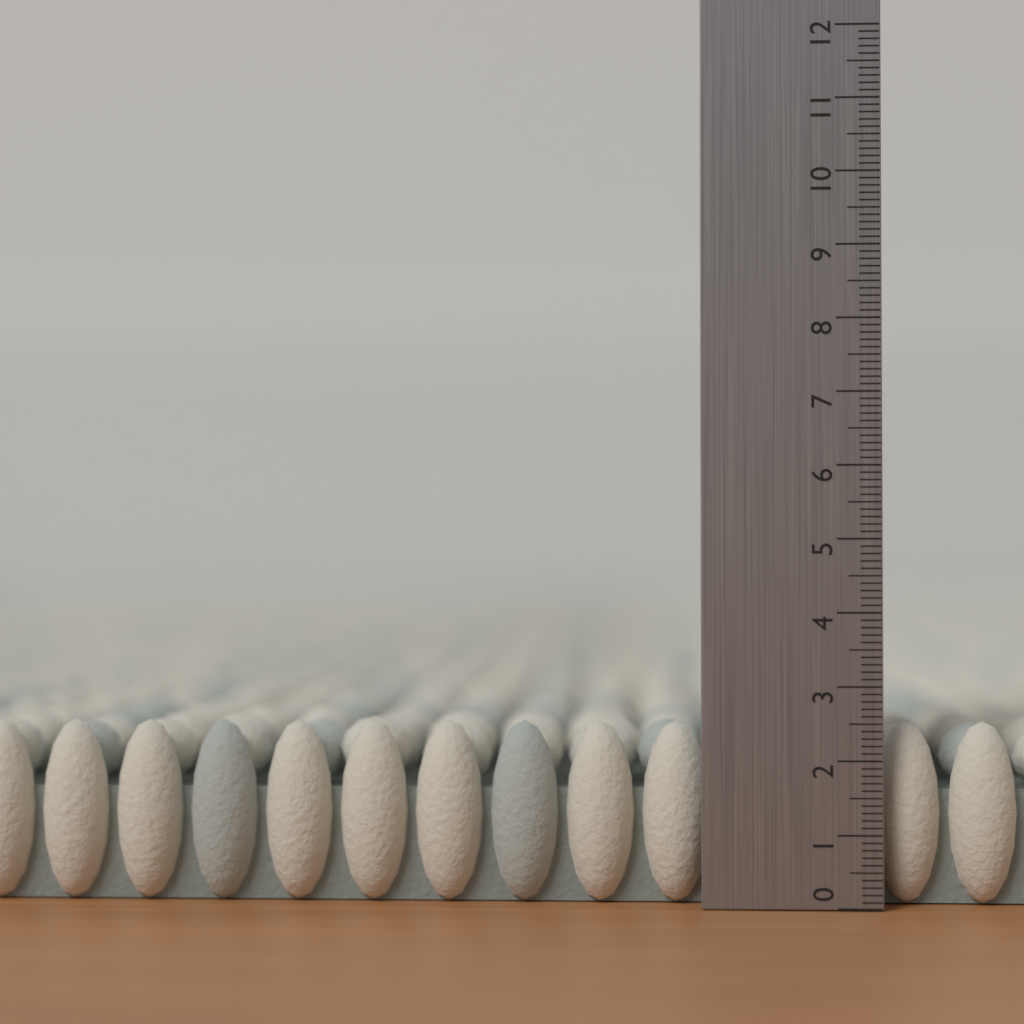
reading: 2.5 (no unit)
